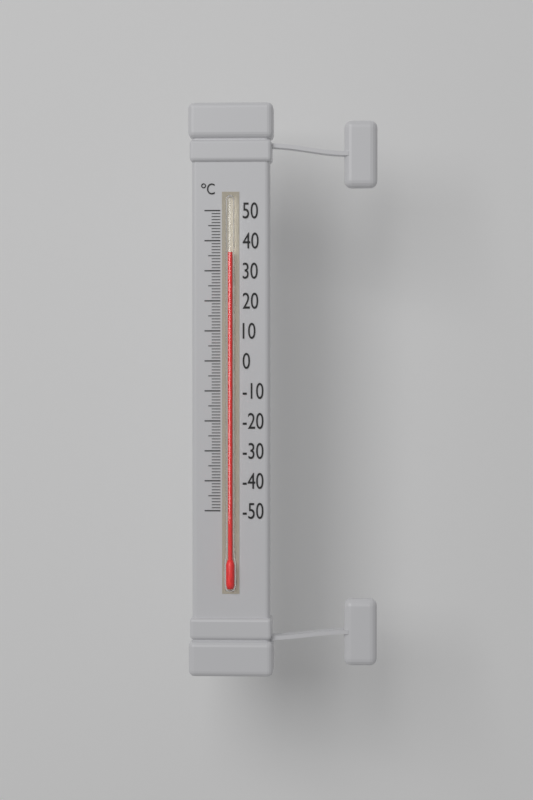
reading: 36 °C
